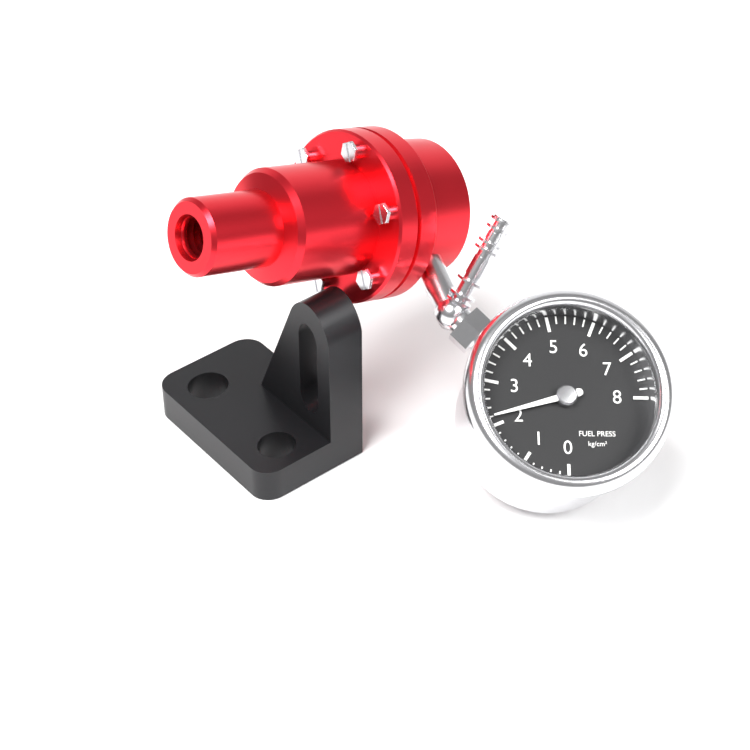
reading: 2.2 kg/cm²
